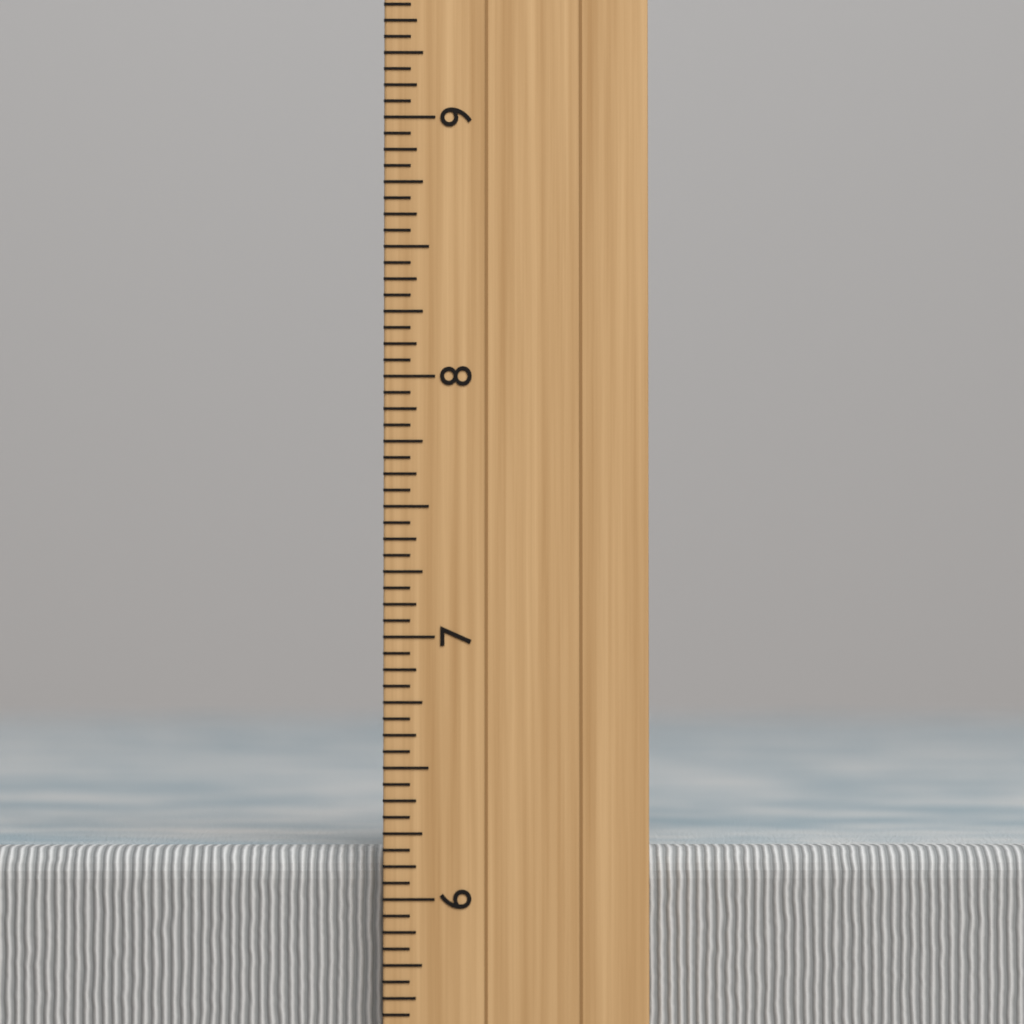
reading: 6.1875 inch
